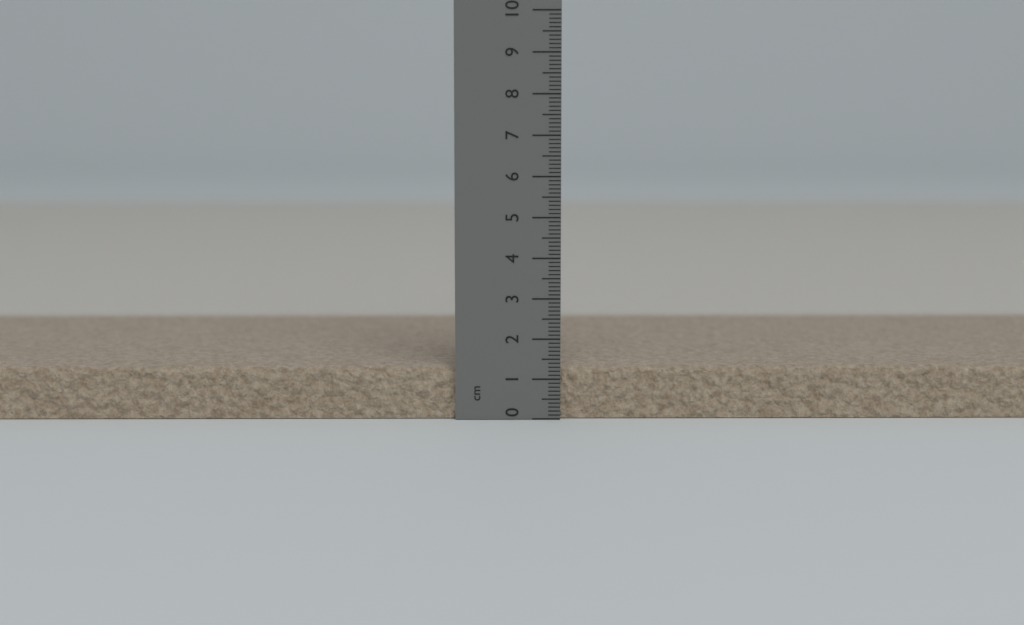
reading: 1.3 cm
